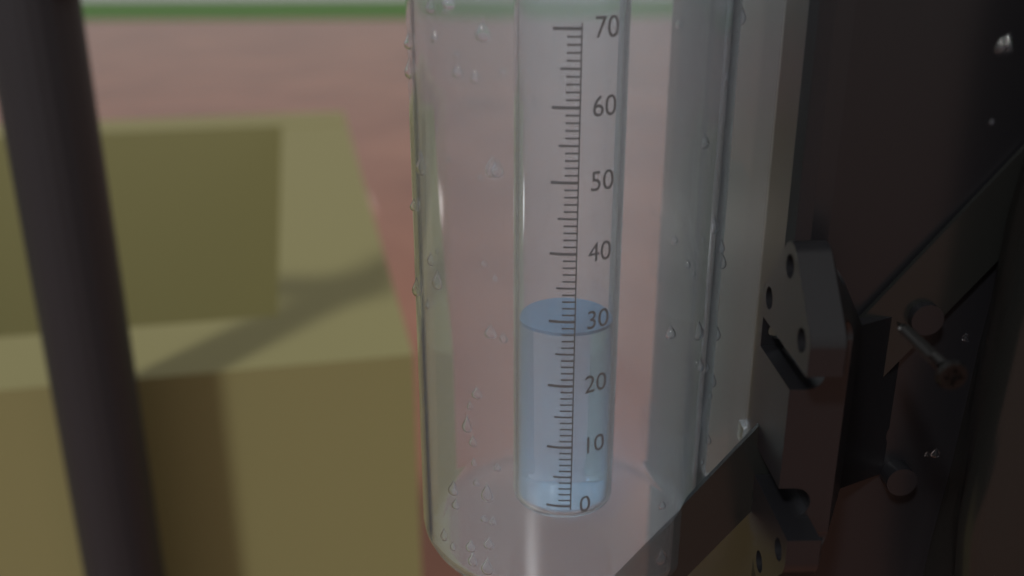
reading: 28 (no unit)
